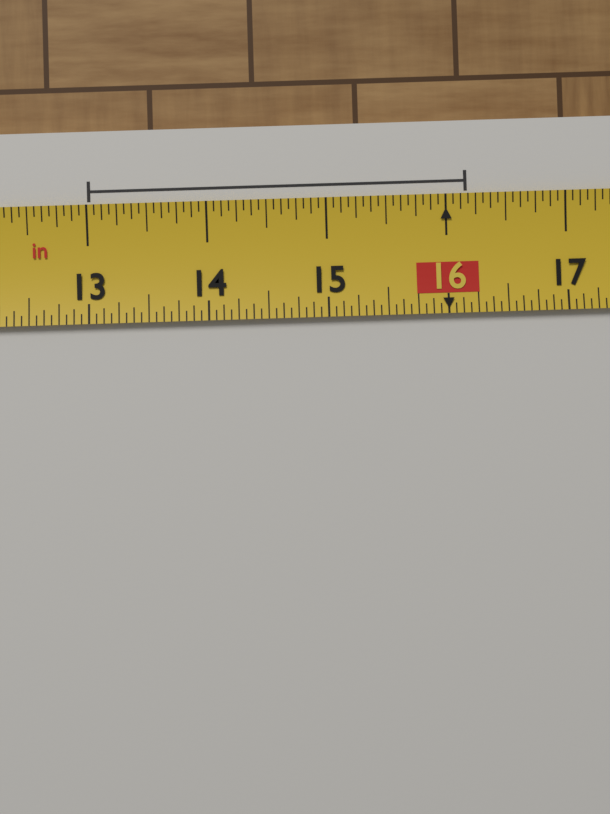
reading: 16.1875 in
